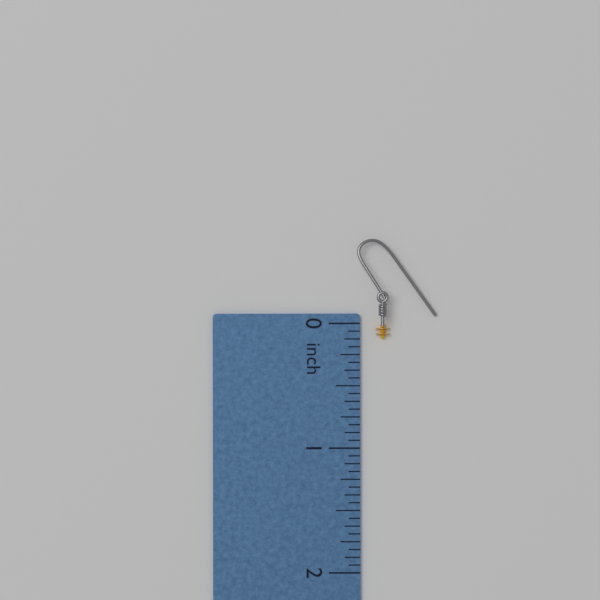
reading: 0.1250 inch
